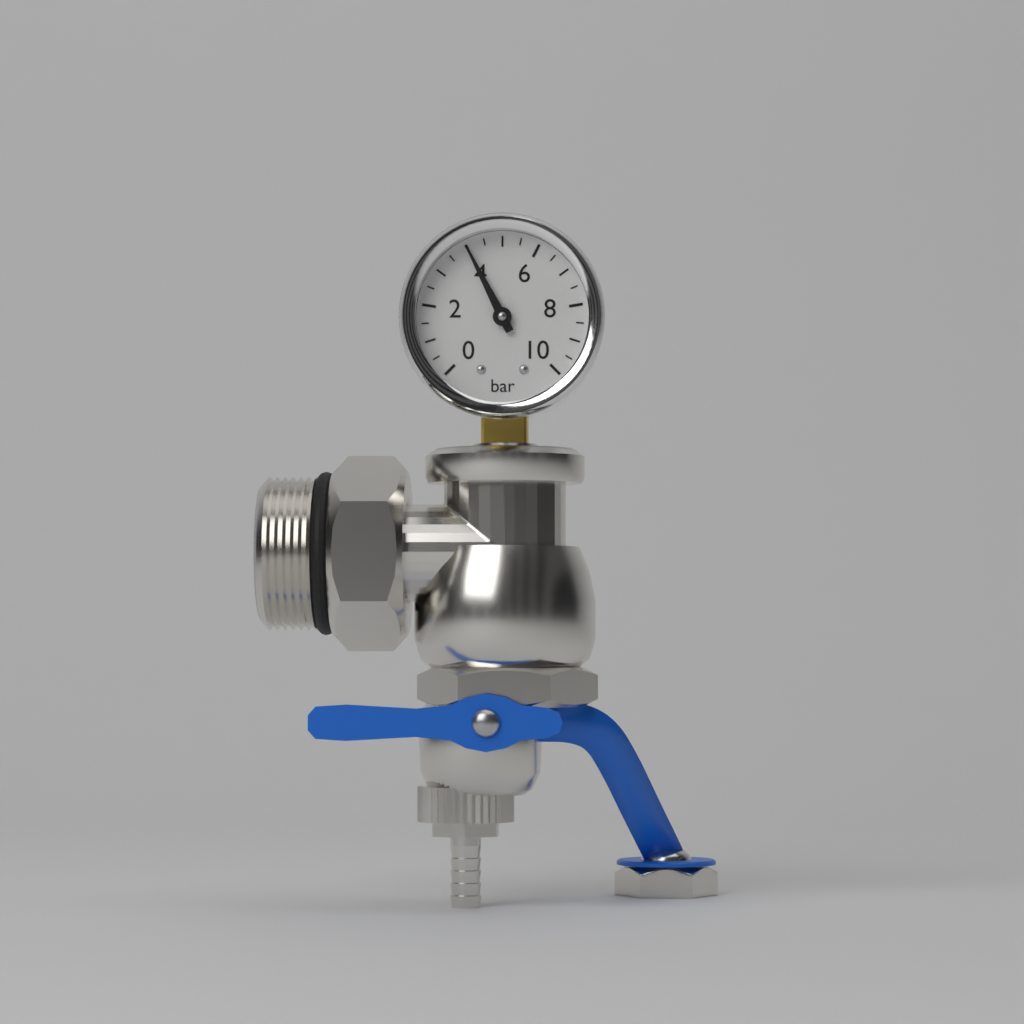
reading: 4.0 bar
